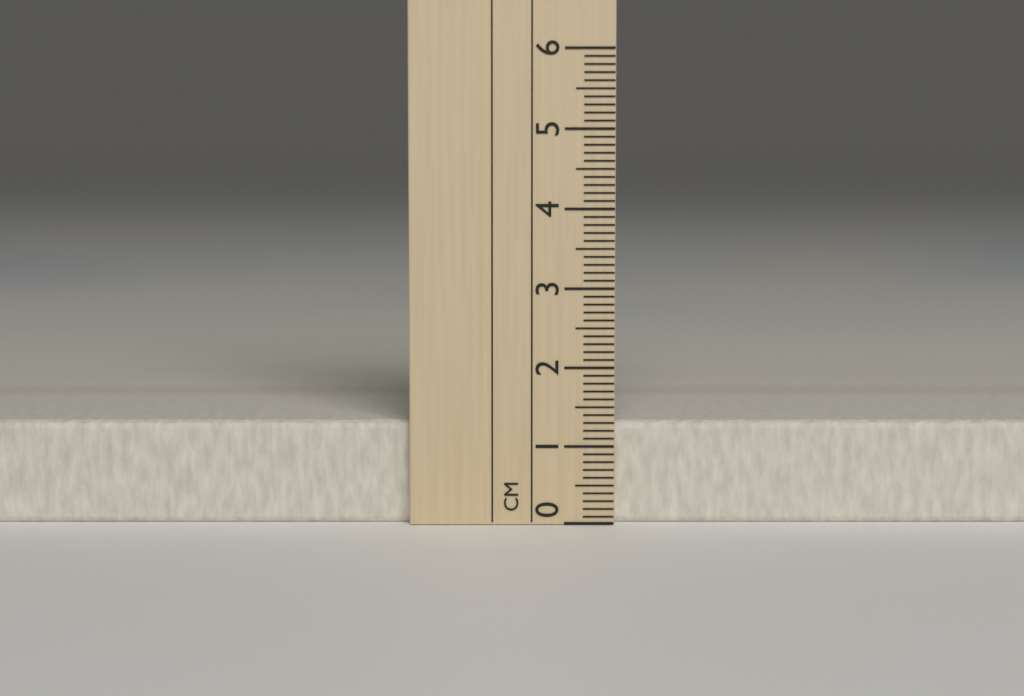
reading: 1.3 cm
